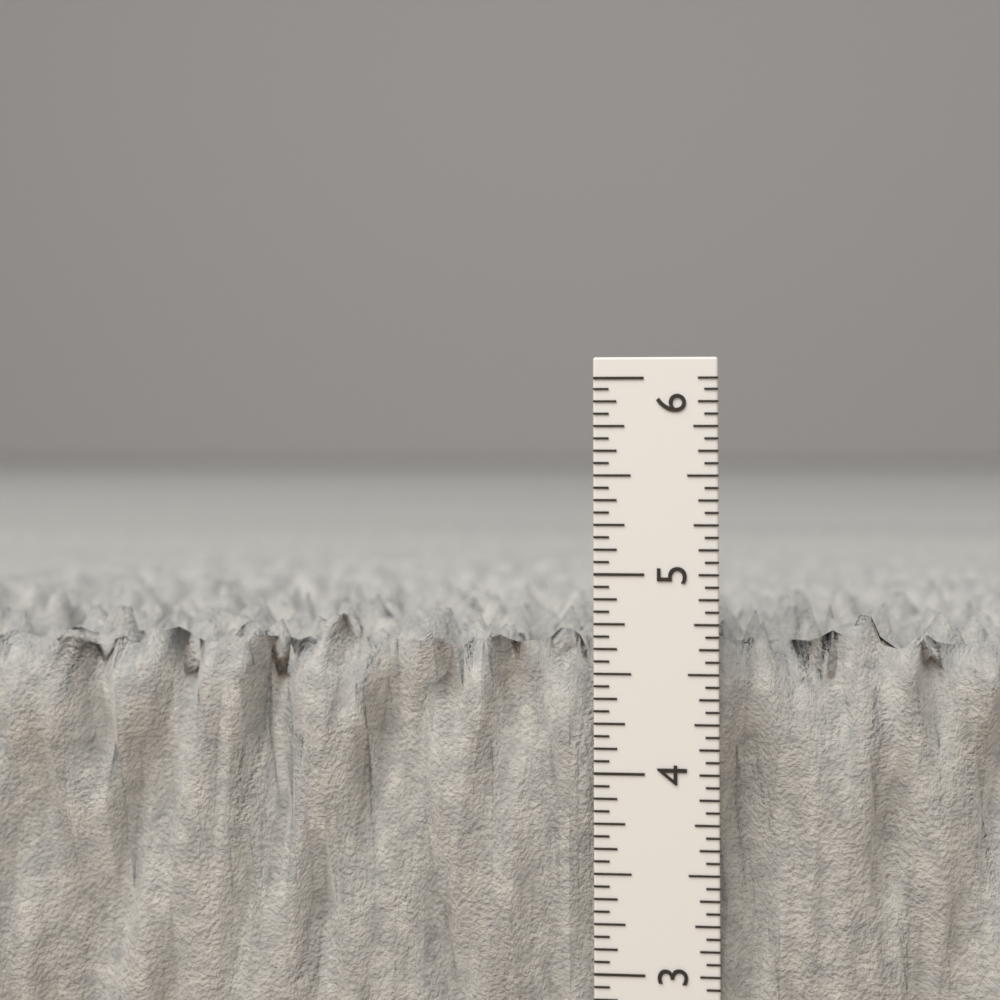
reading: 4.7500 in
